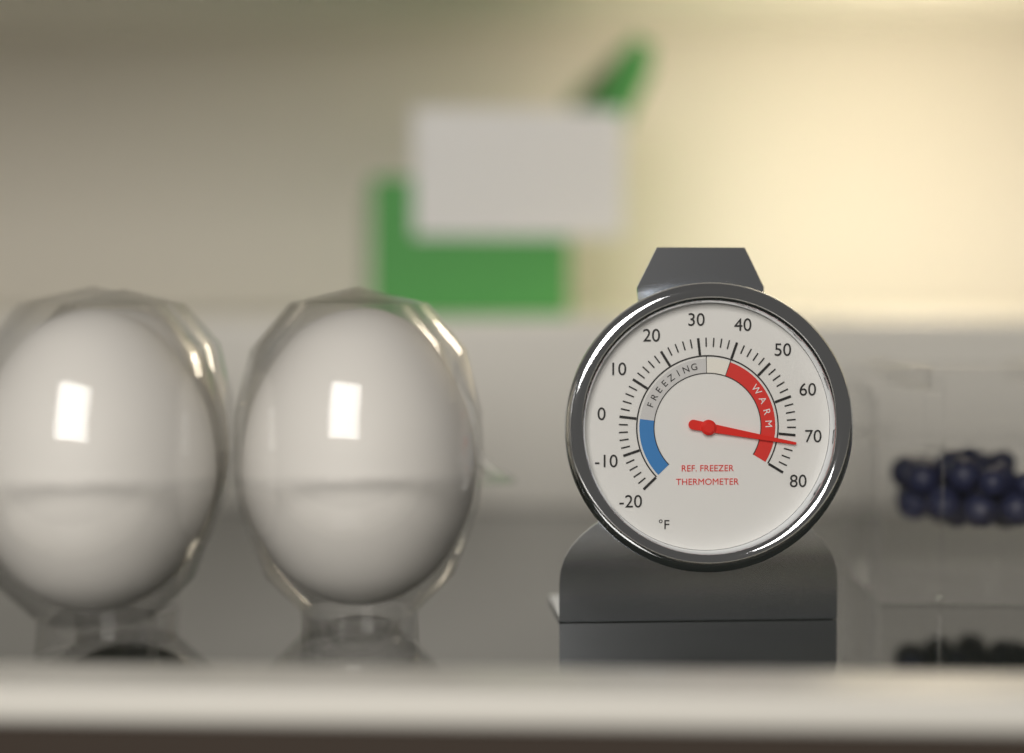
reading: 72 °F
